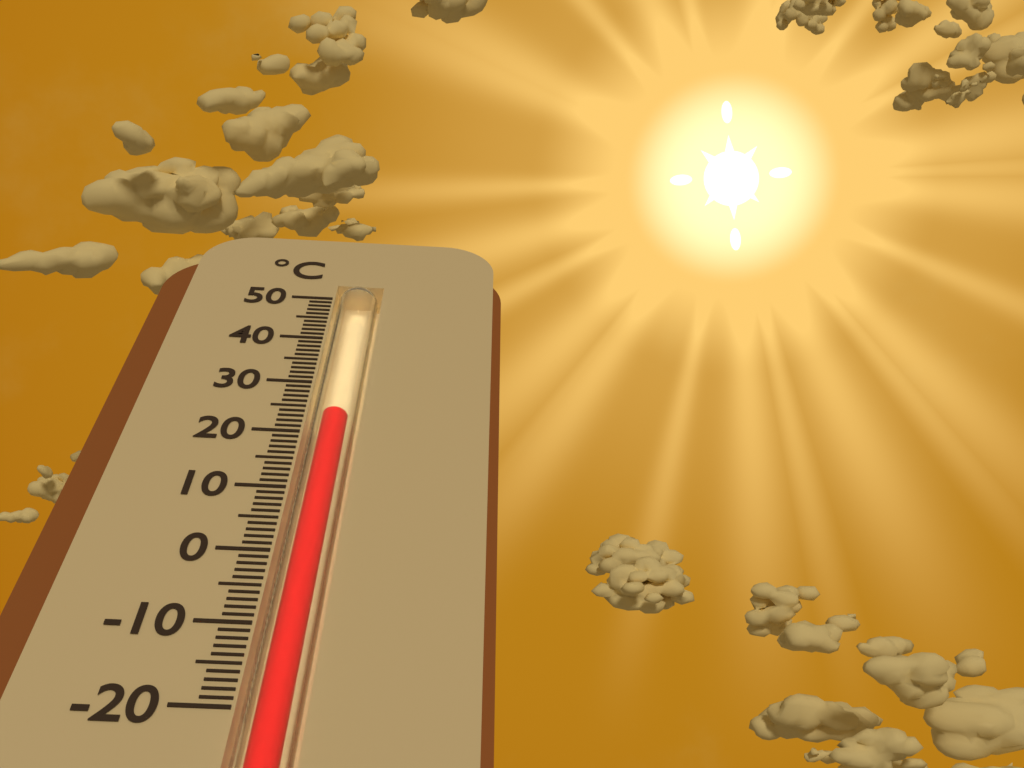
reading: 24 °C
